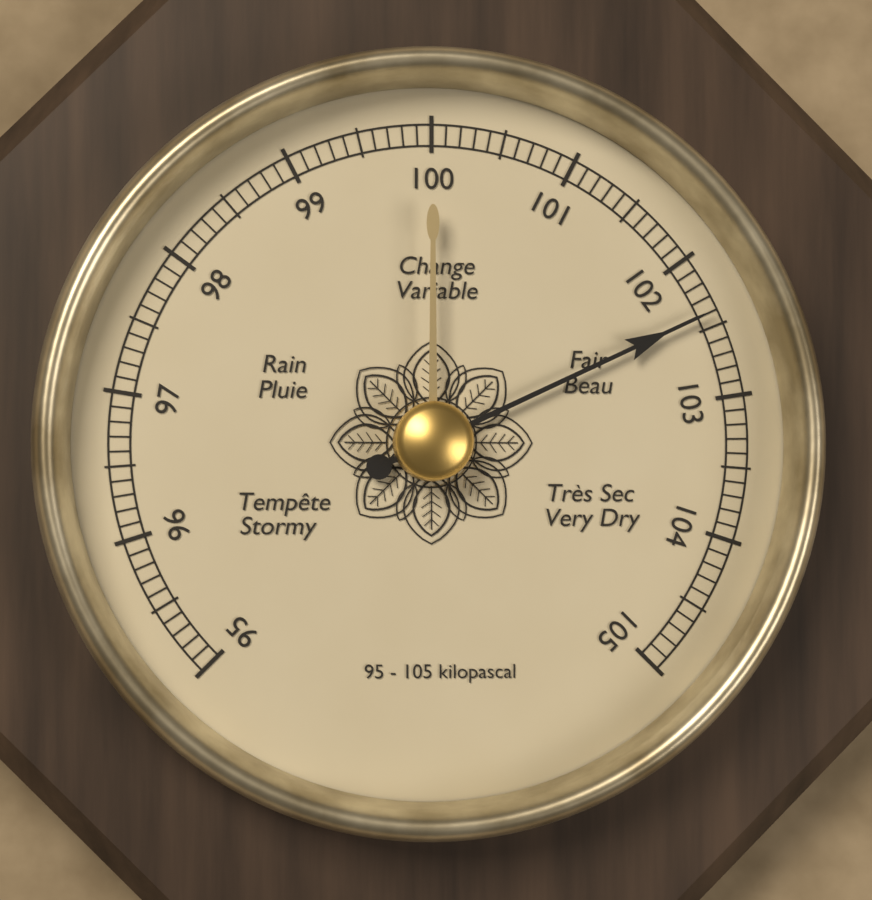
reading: 102.4 kPa
